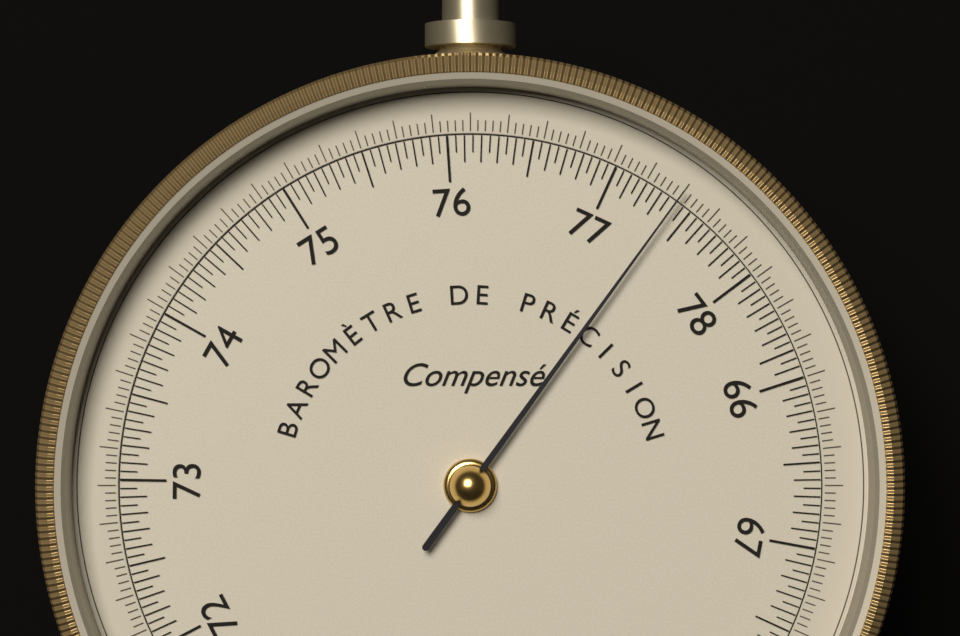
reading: 77.40 (no unit)
